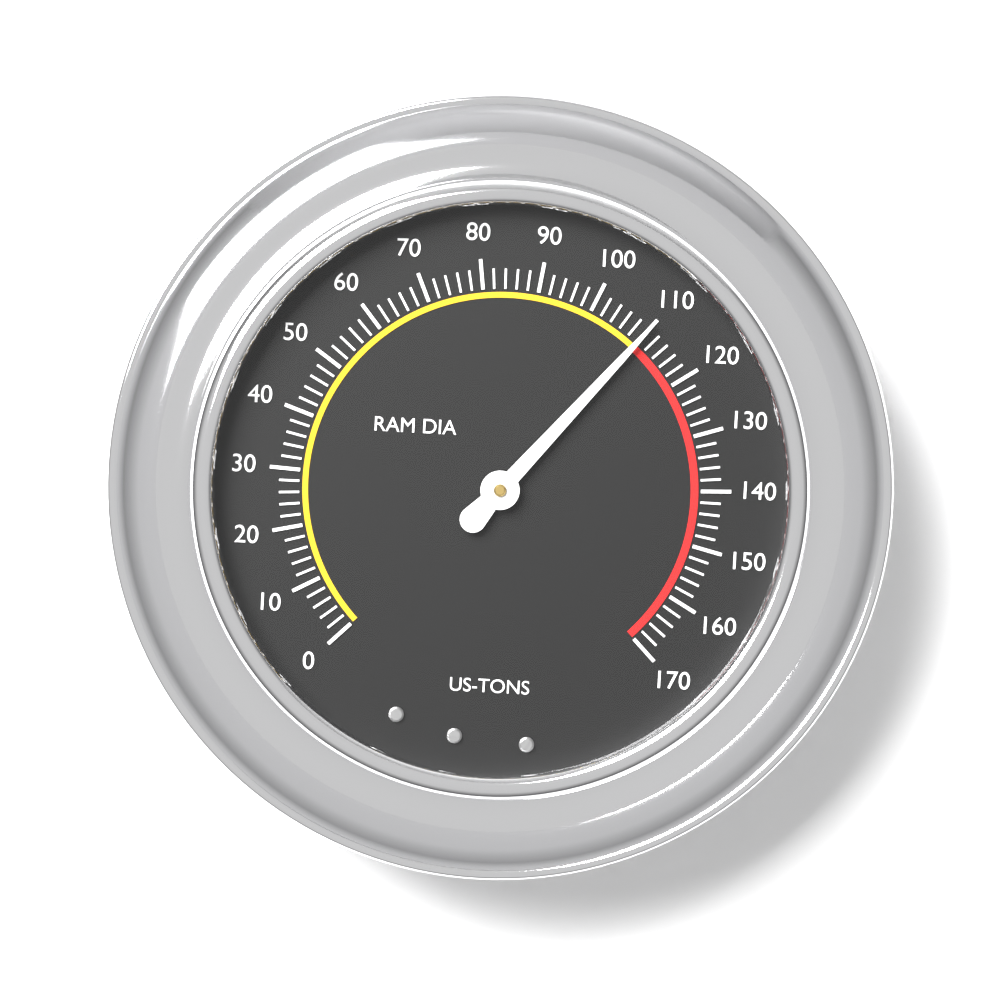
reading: 110 US-TONS
